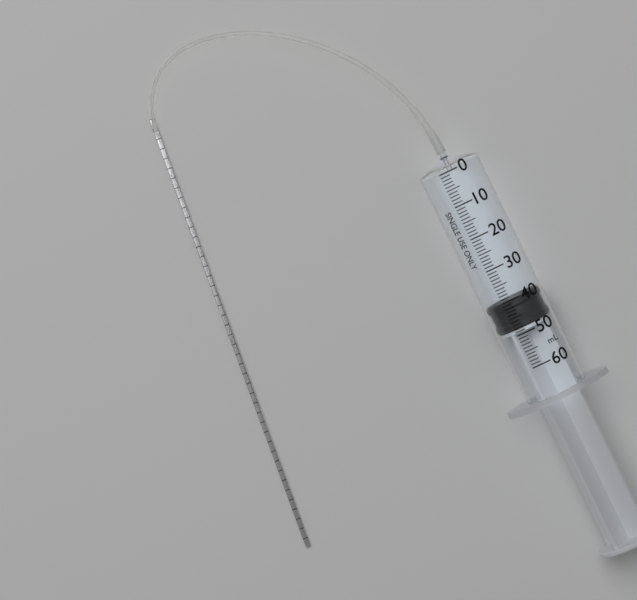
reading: 40 ml
